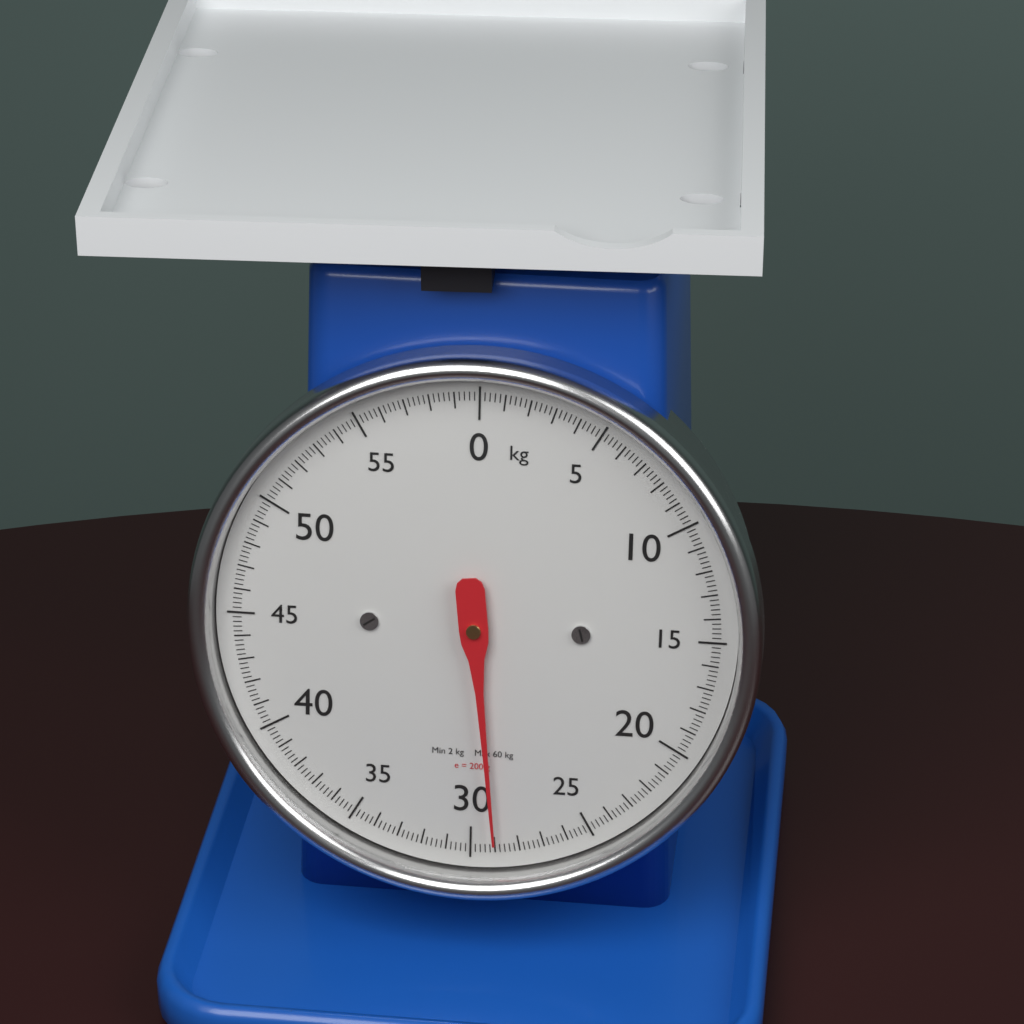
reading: 29.0 kg
